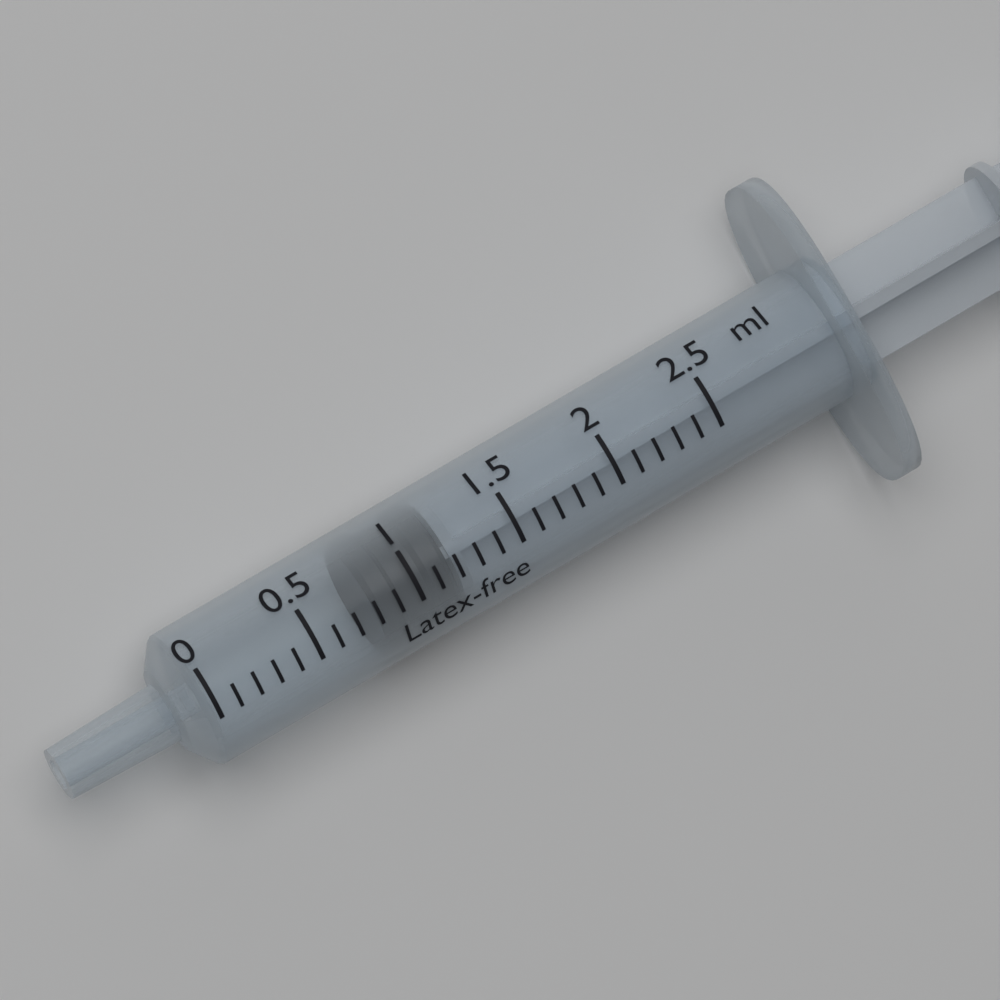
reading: 0.8 ml
